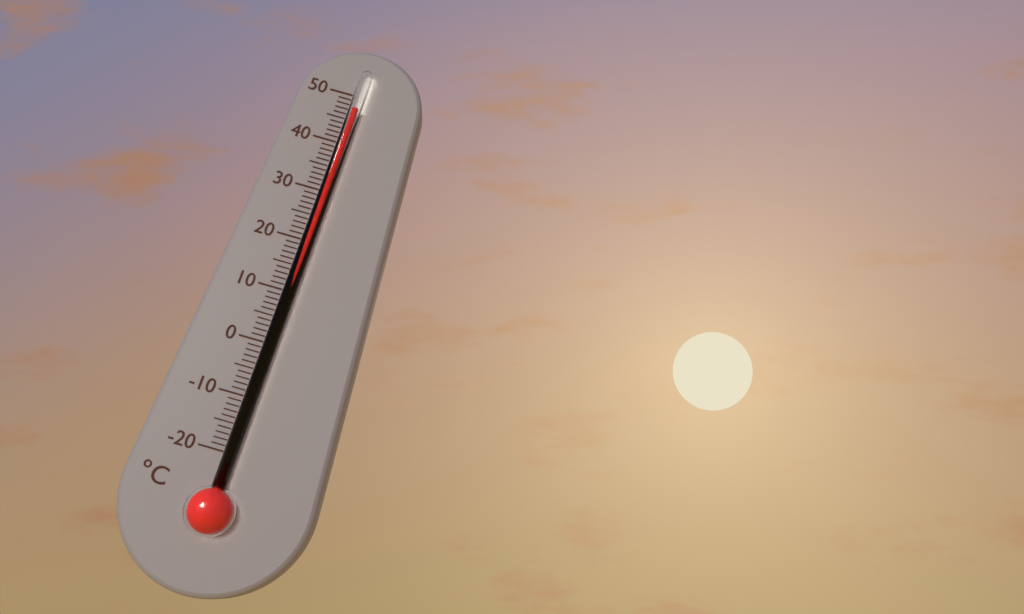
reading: 47 °C
